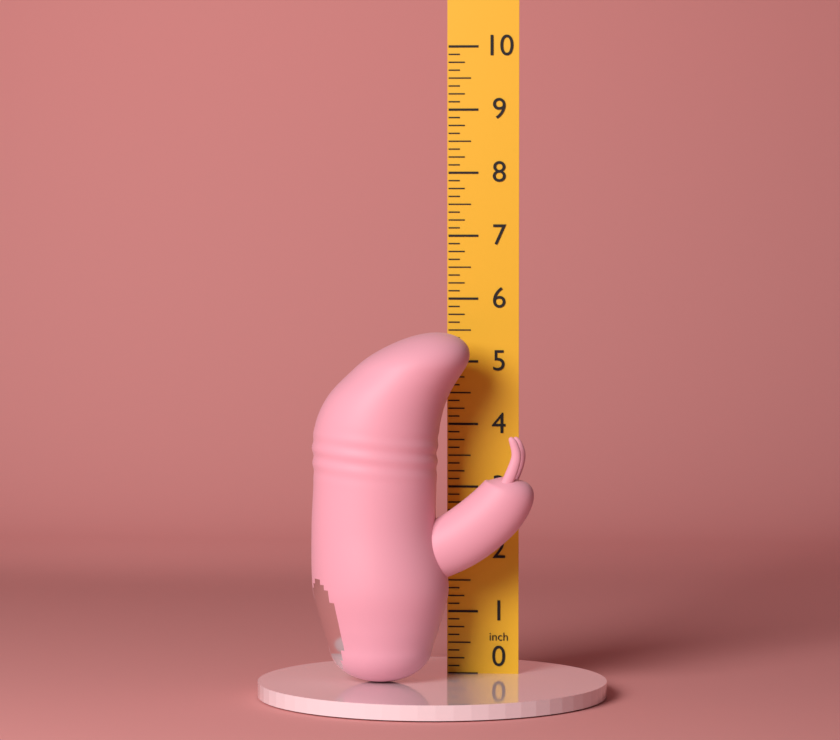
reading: 5.500 in
